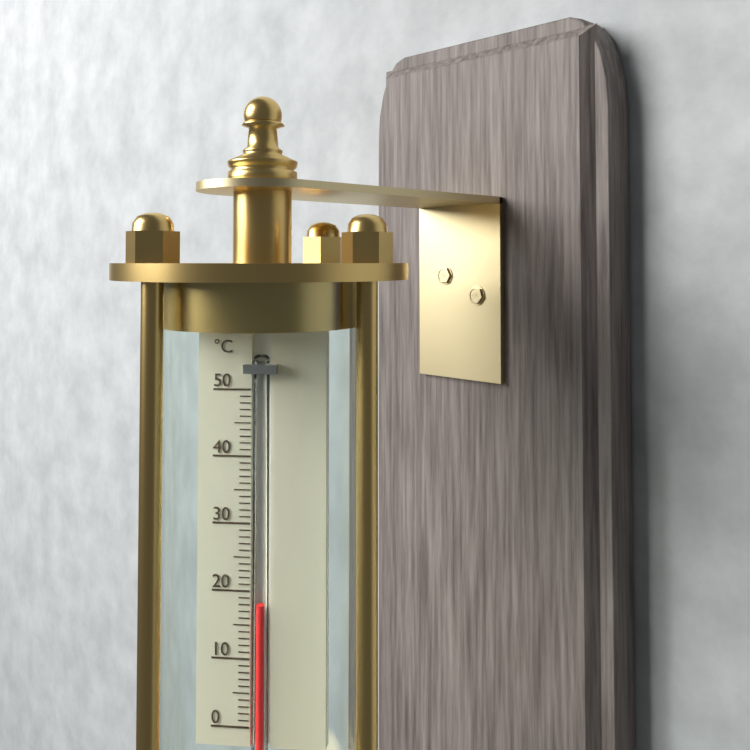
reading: 18 °C
